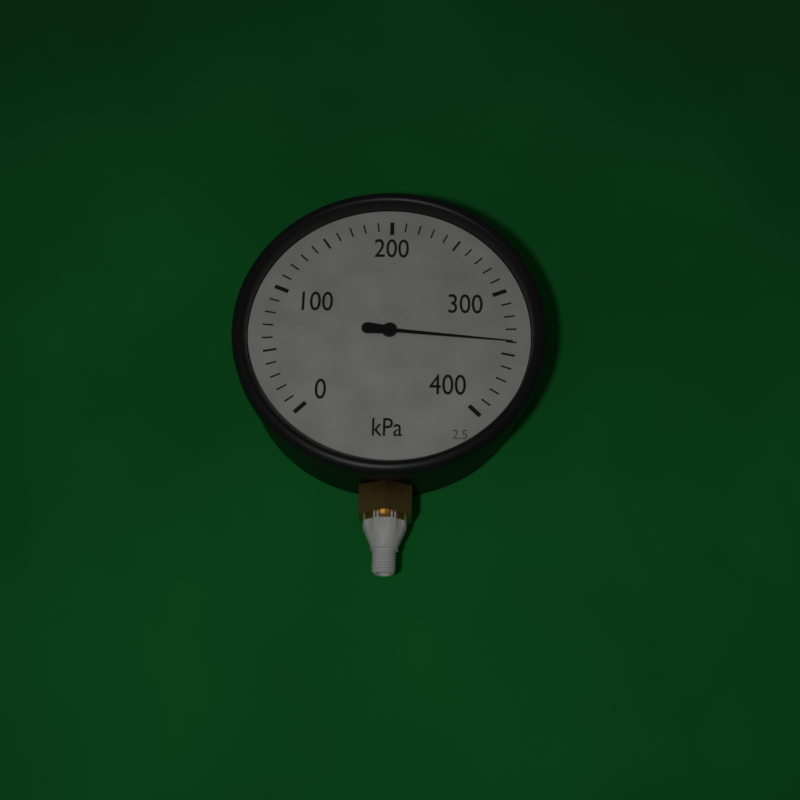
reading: 340 kPa
